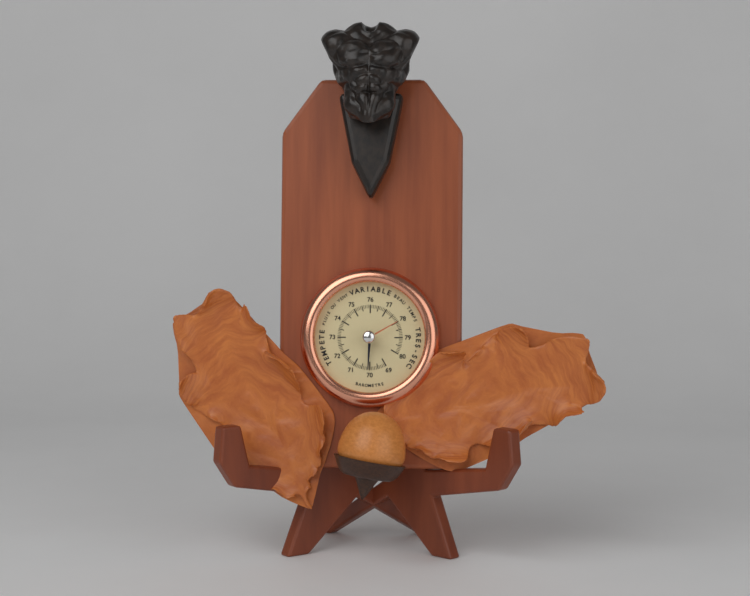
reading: 70.1 (no unit)
